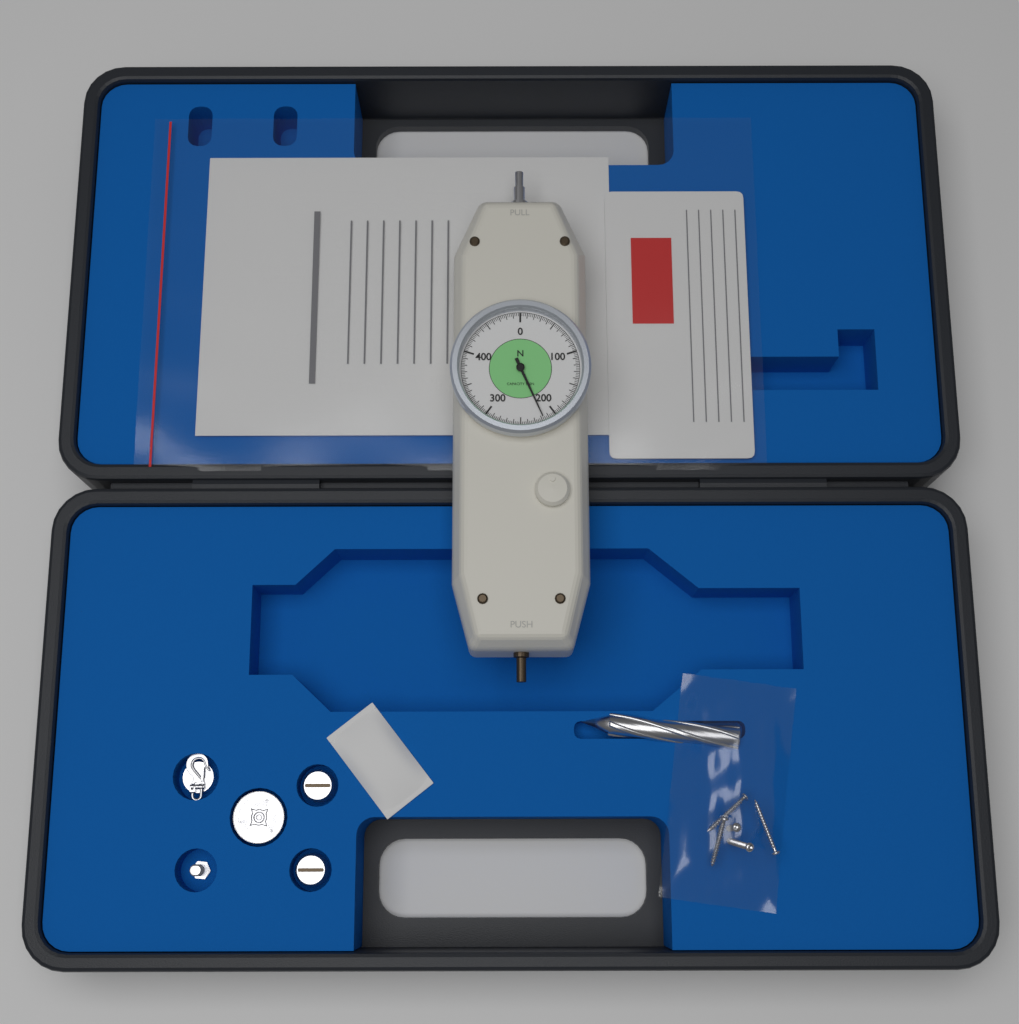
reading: 217.5 N
